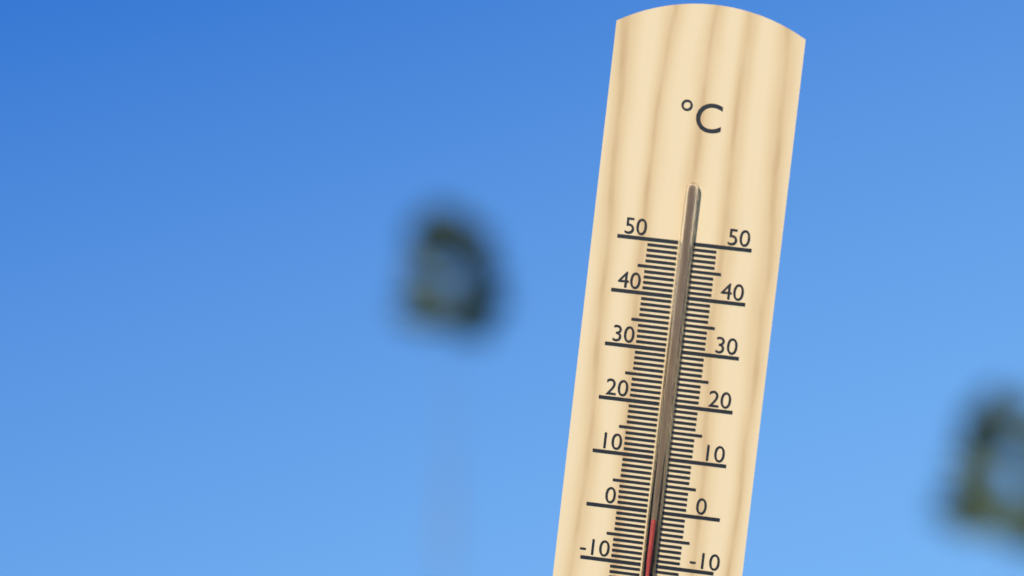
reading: -1 °C
